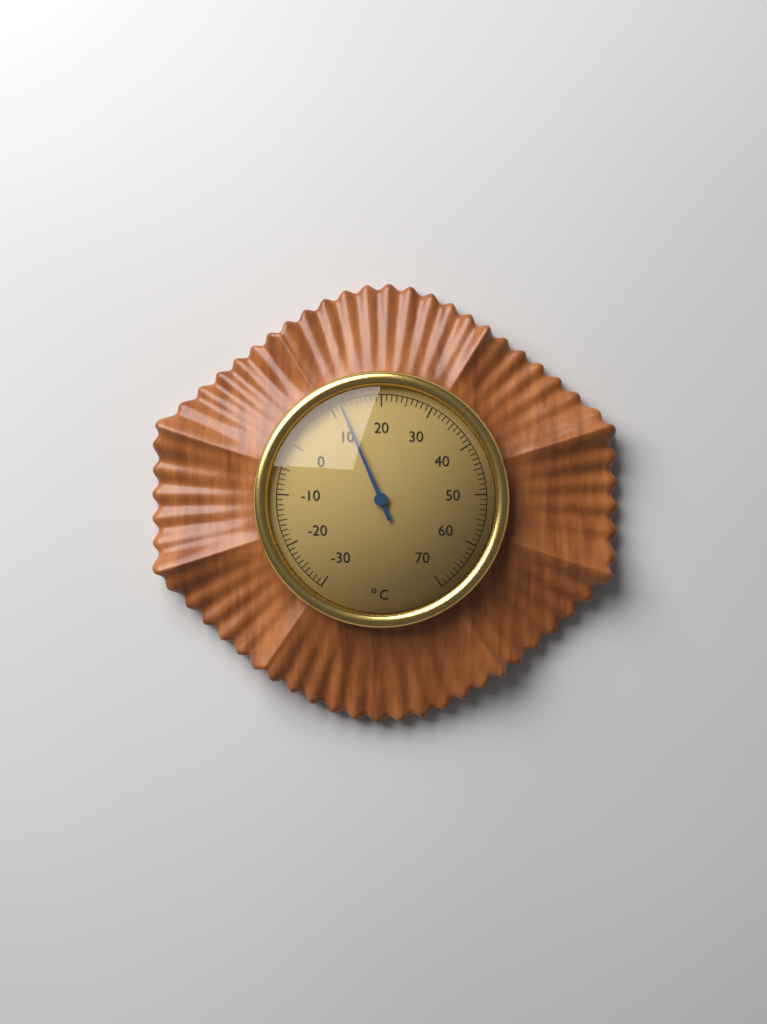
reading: 12 °C
